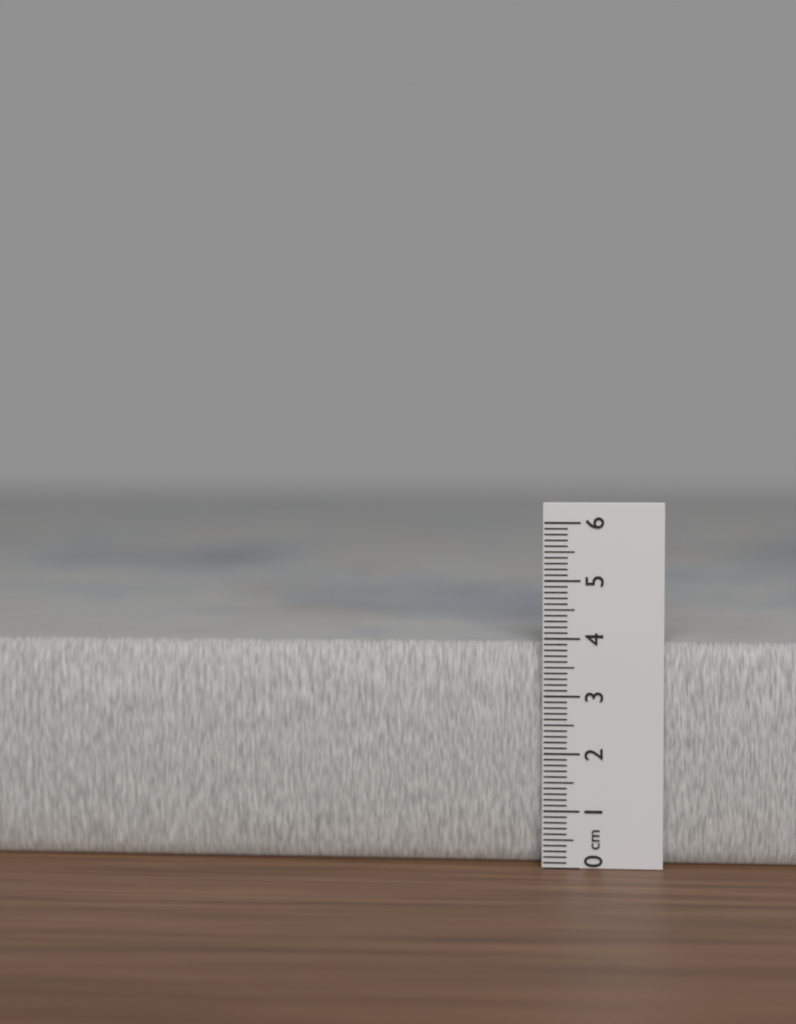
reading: 3.9 cm
